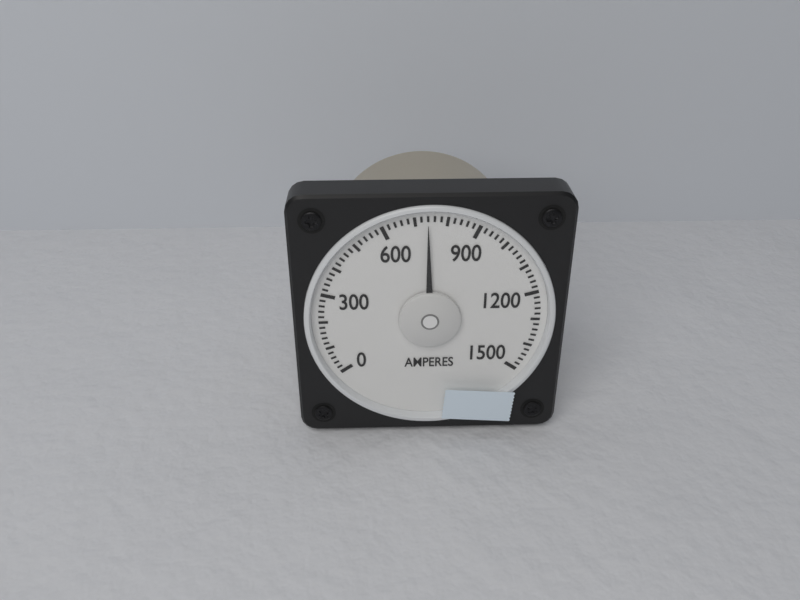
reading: 740 A
